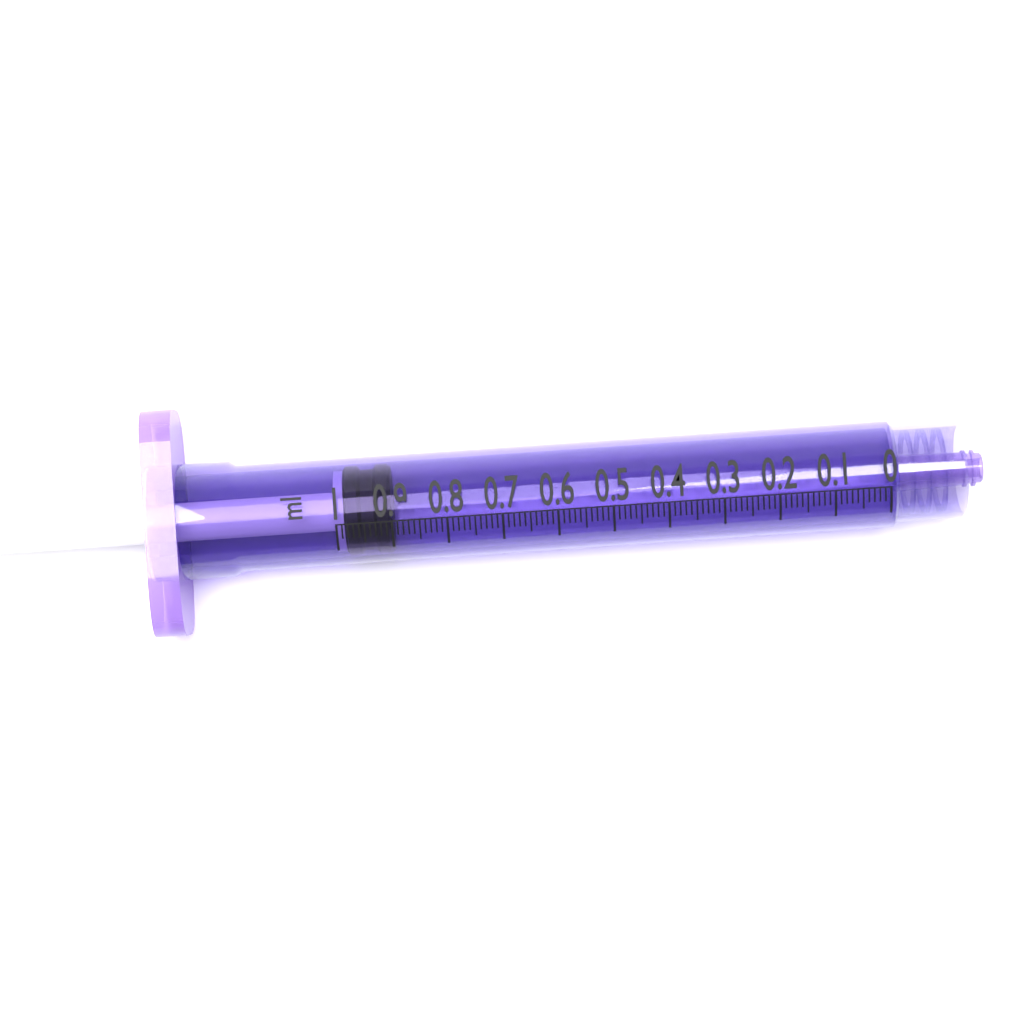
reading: 0.90 ml
